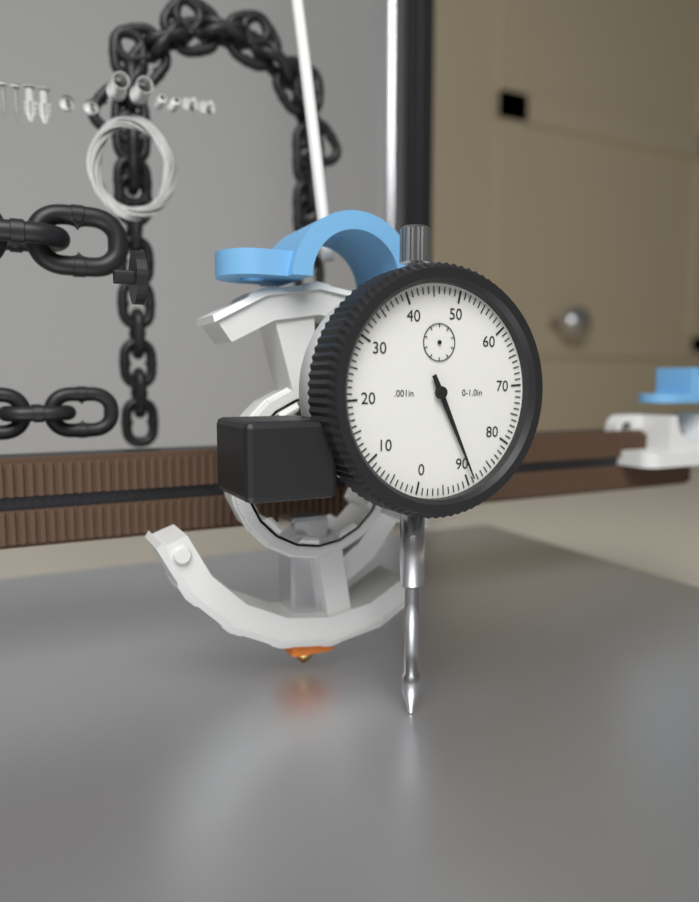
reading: 0.089 in
